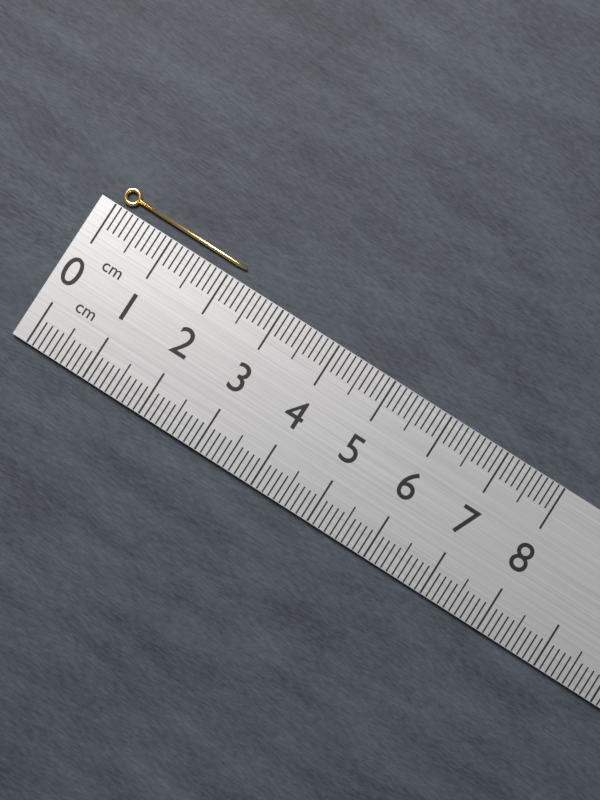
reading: 2.2 cm
